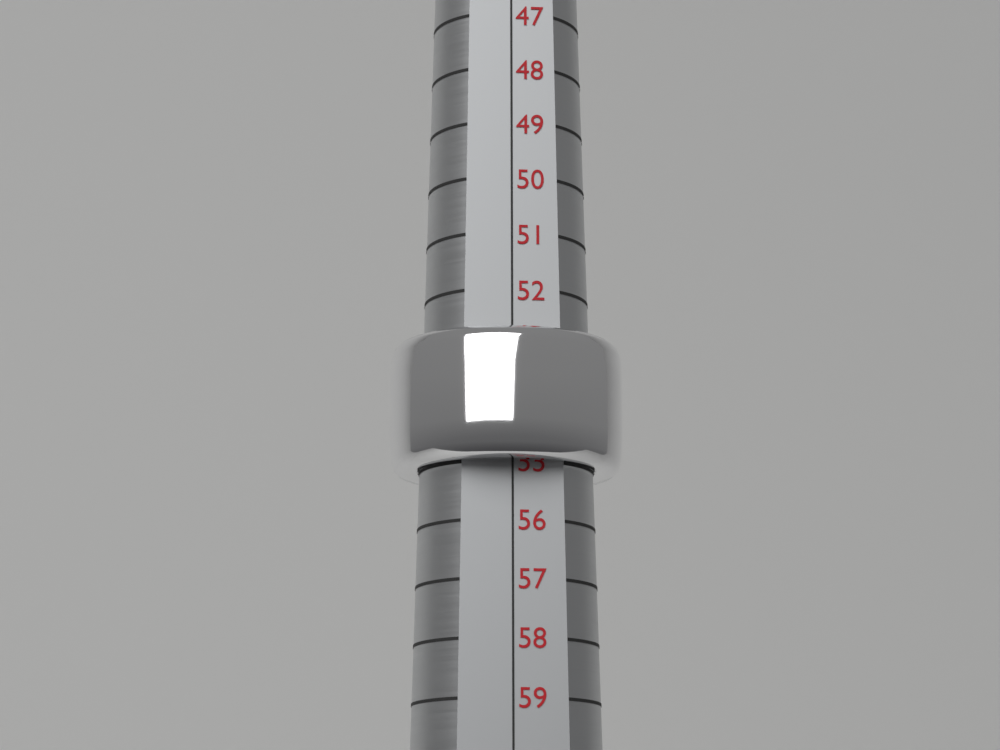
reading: 55 (no unit)
